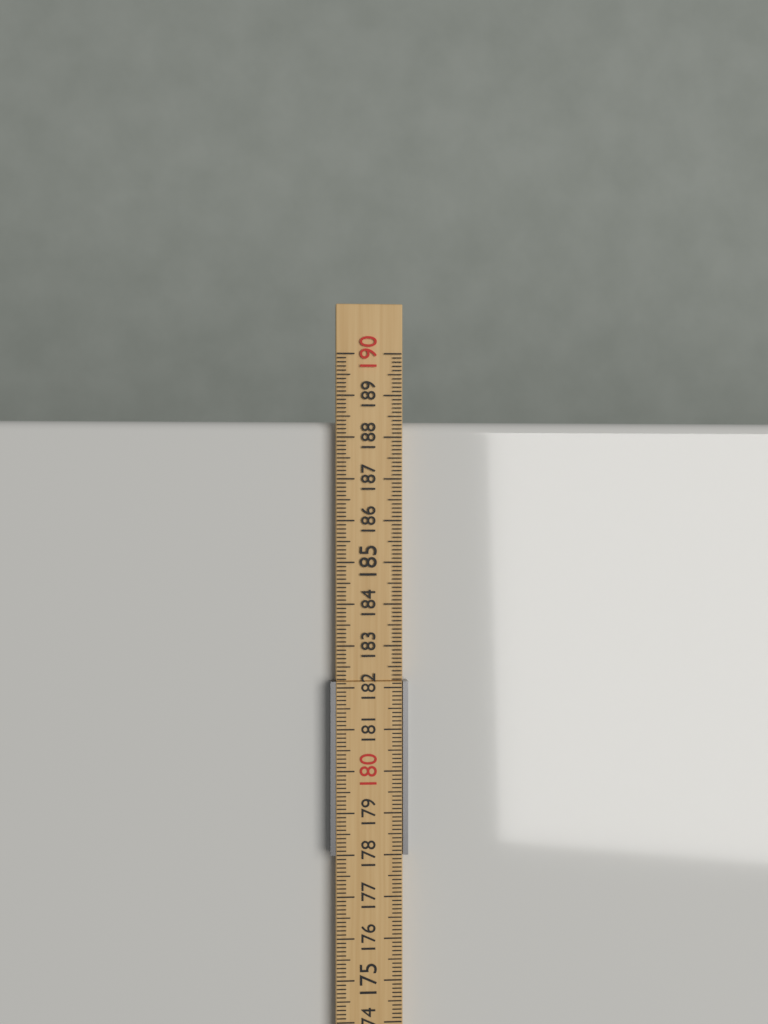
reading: 188.4 cm
